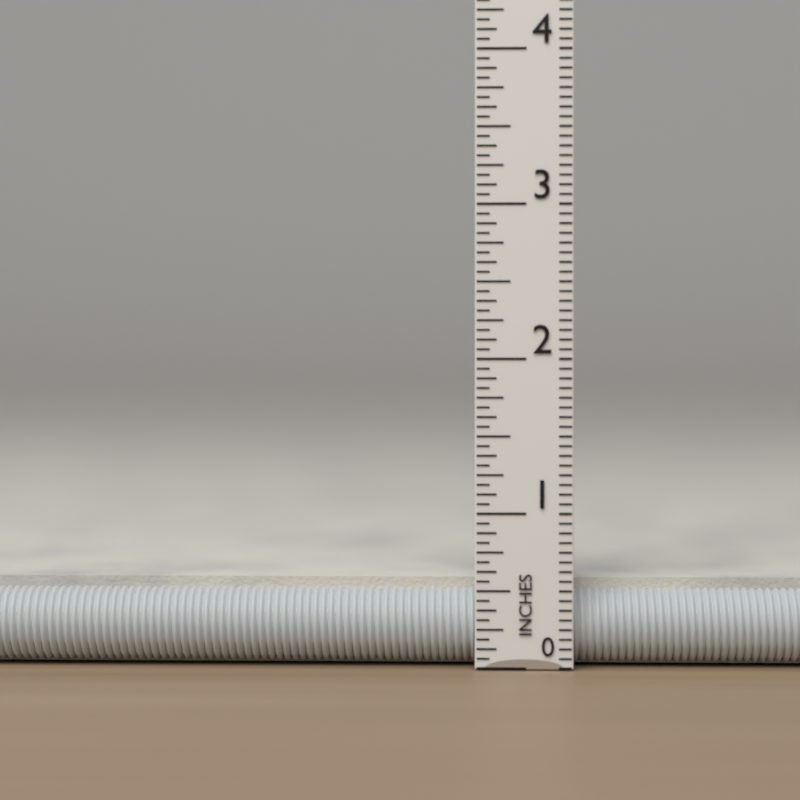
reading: 0.5625 in
